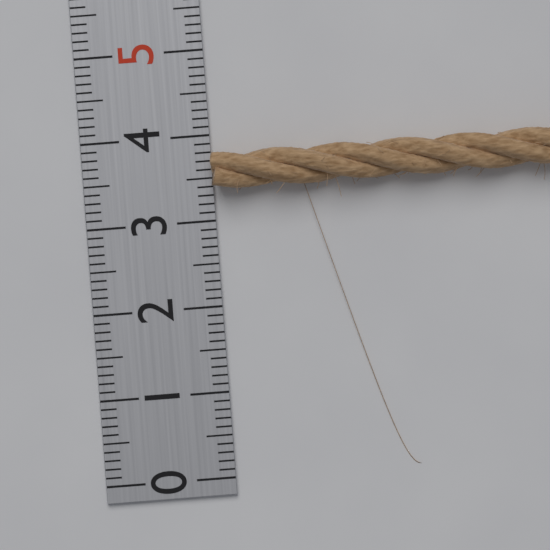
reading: 3.8 (no unit)
